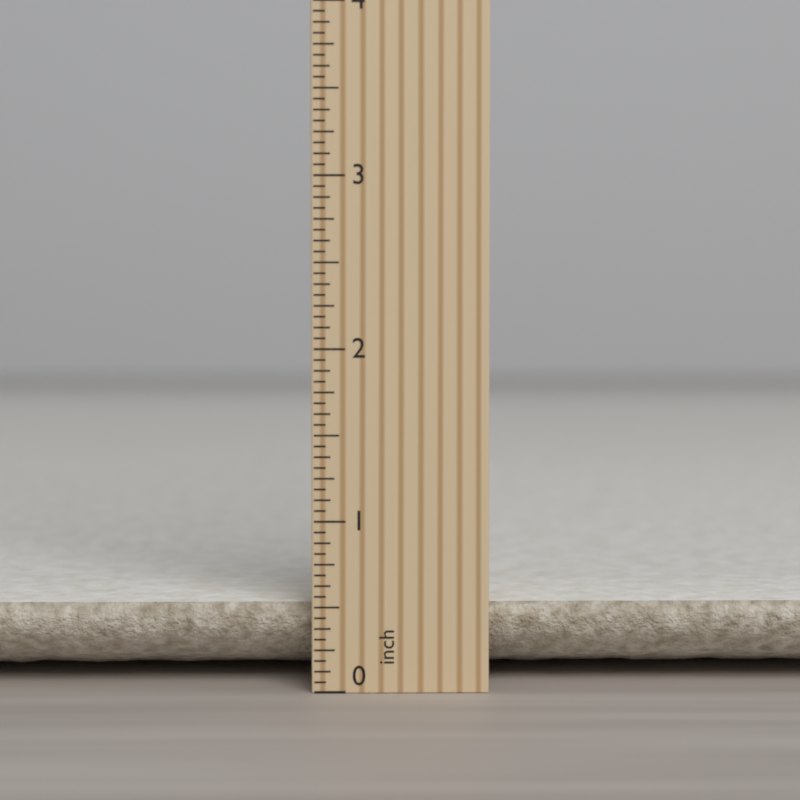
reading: 0.5000 inch
